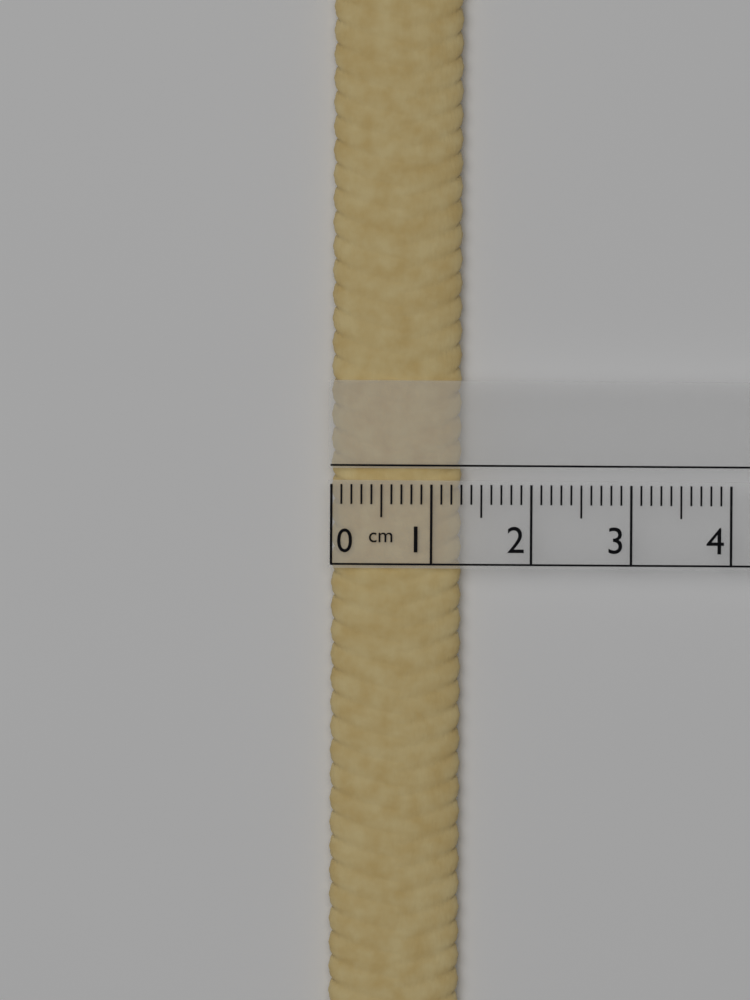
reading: 1.3 cm
